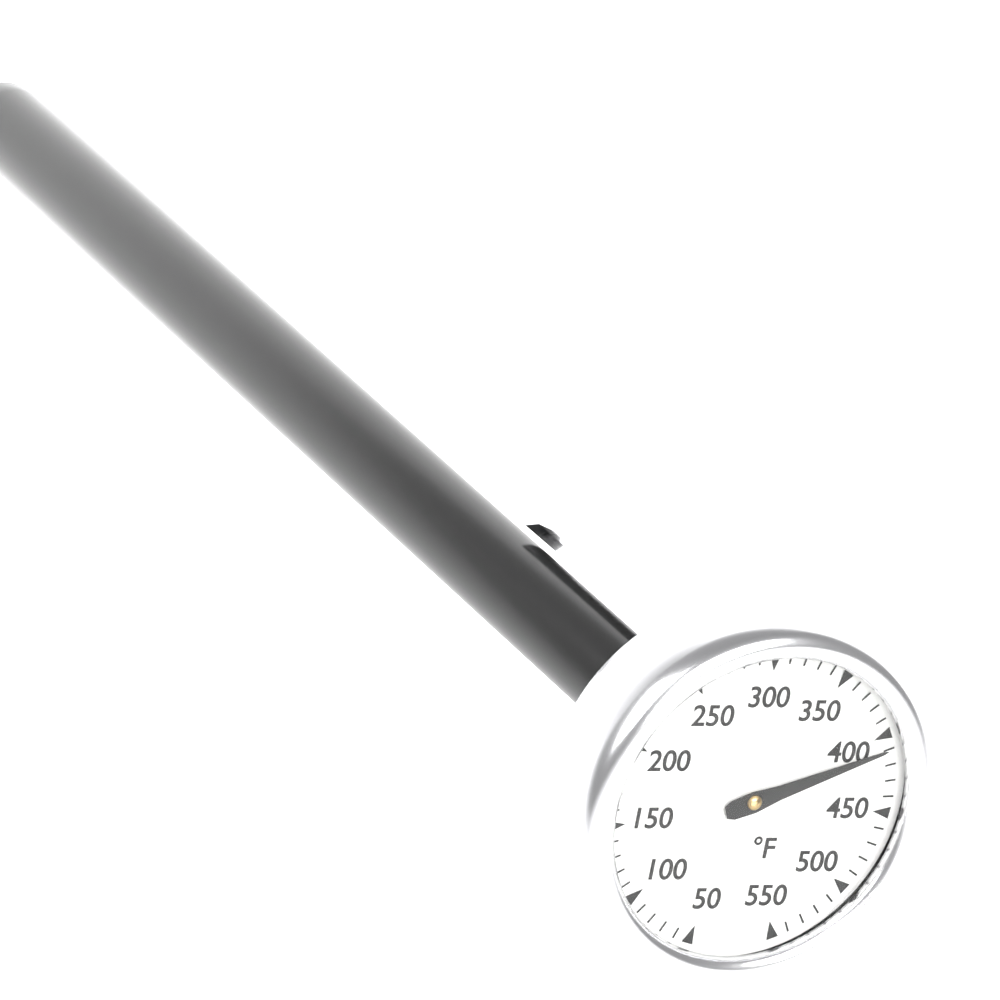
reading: 410 °F
